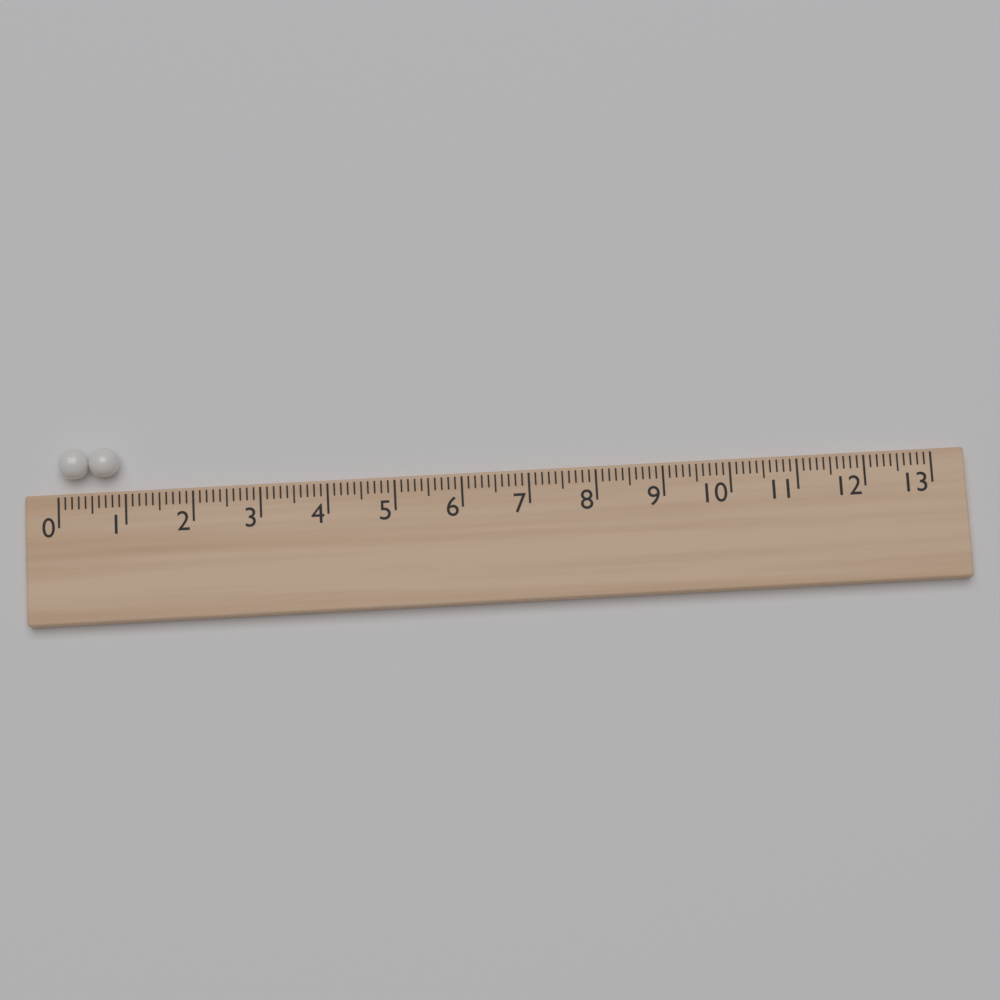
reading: 0.9 (no unit)
